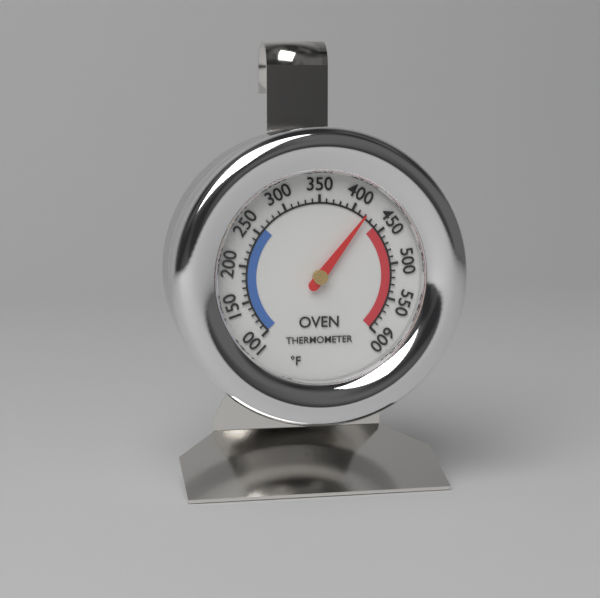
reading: 420 °F
